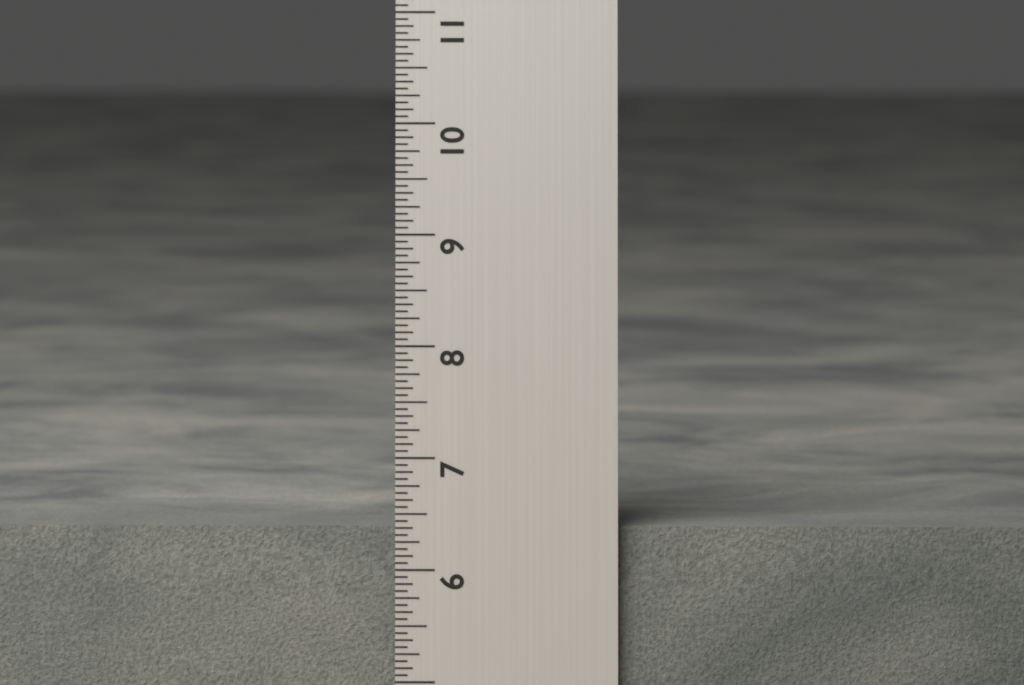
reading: 6.3750 in
